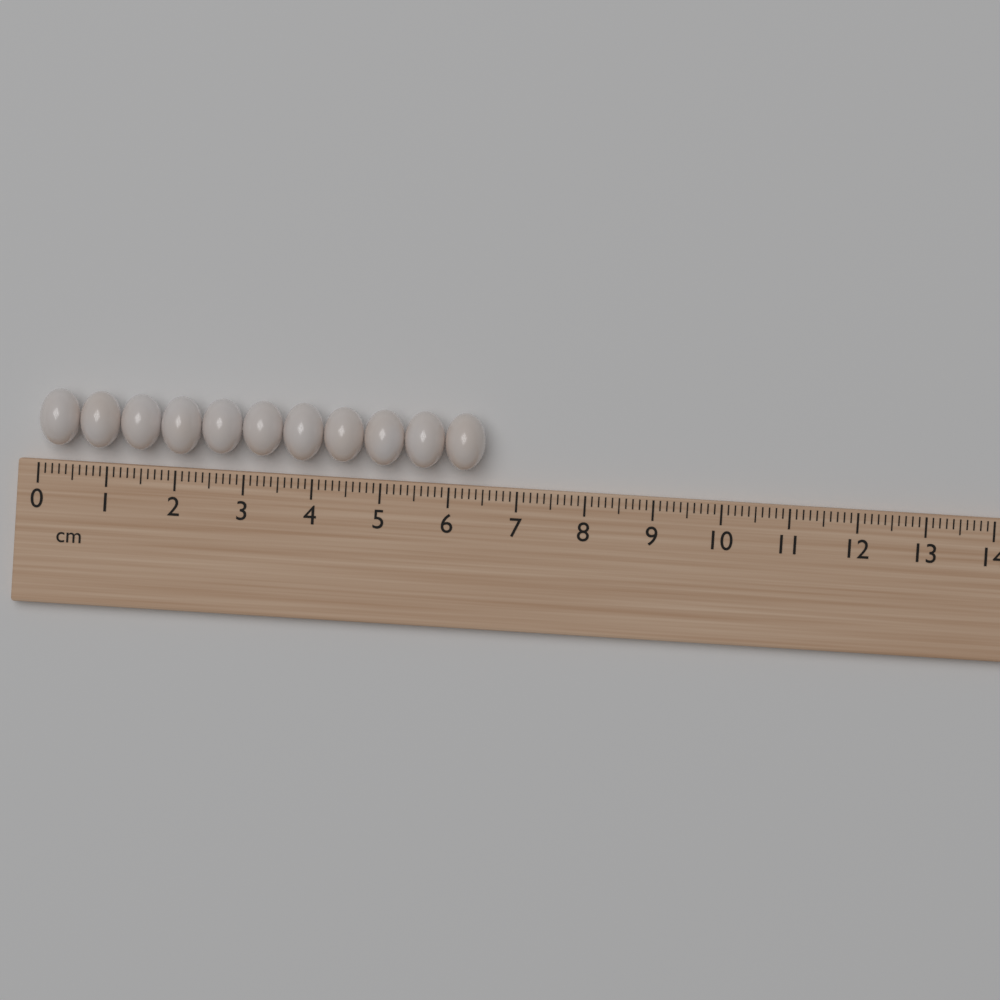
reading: 6.5 cm
